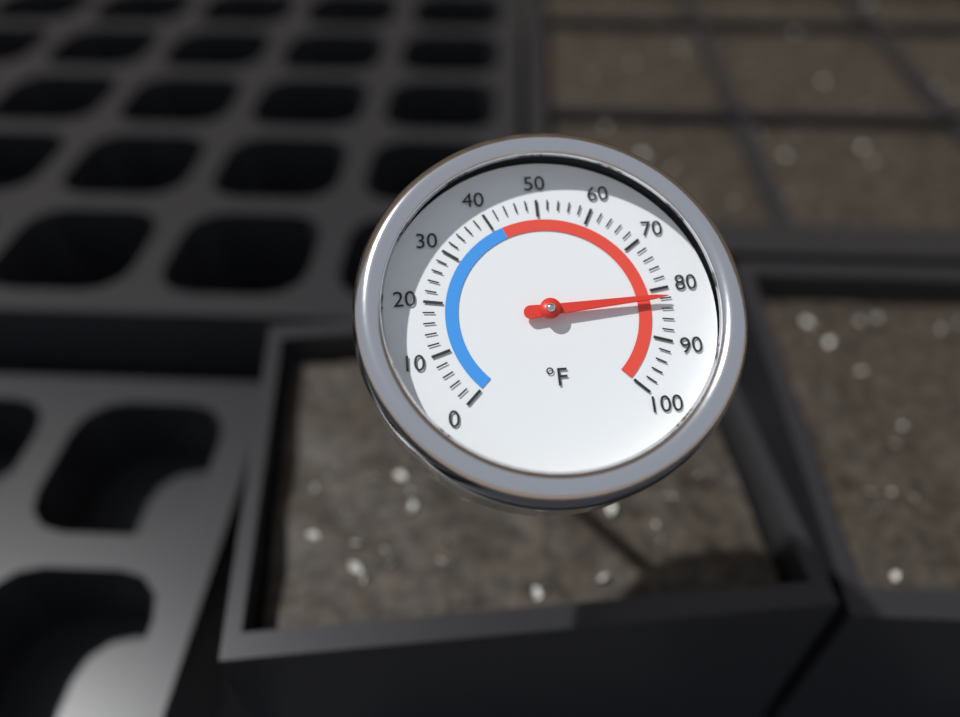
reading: 82 °F
